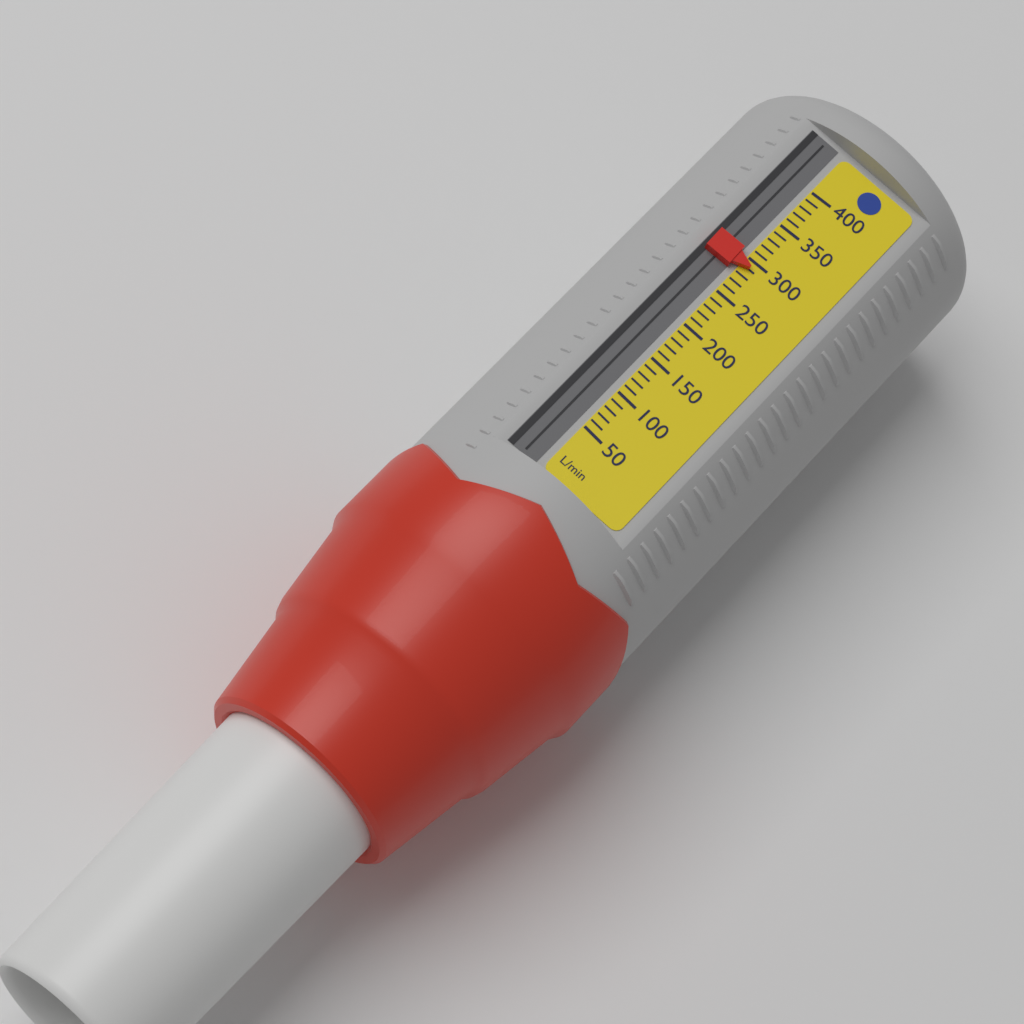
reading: 290 L/min
